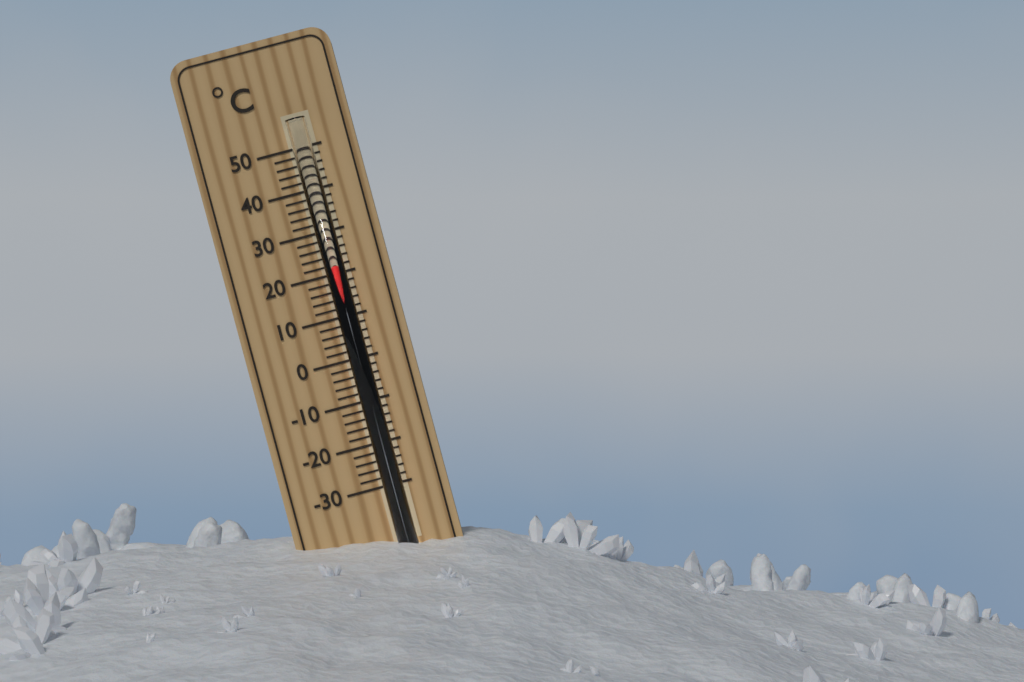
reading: 22 °C
